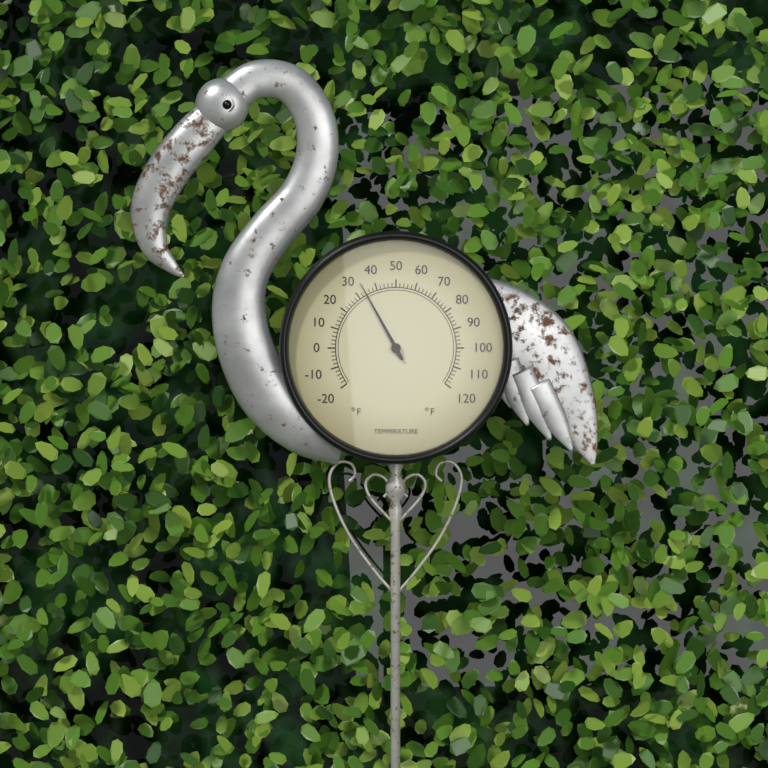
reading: 34 °F
